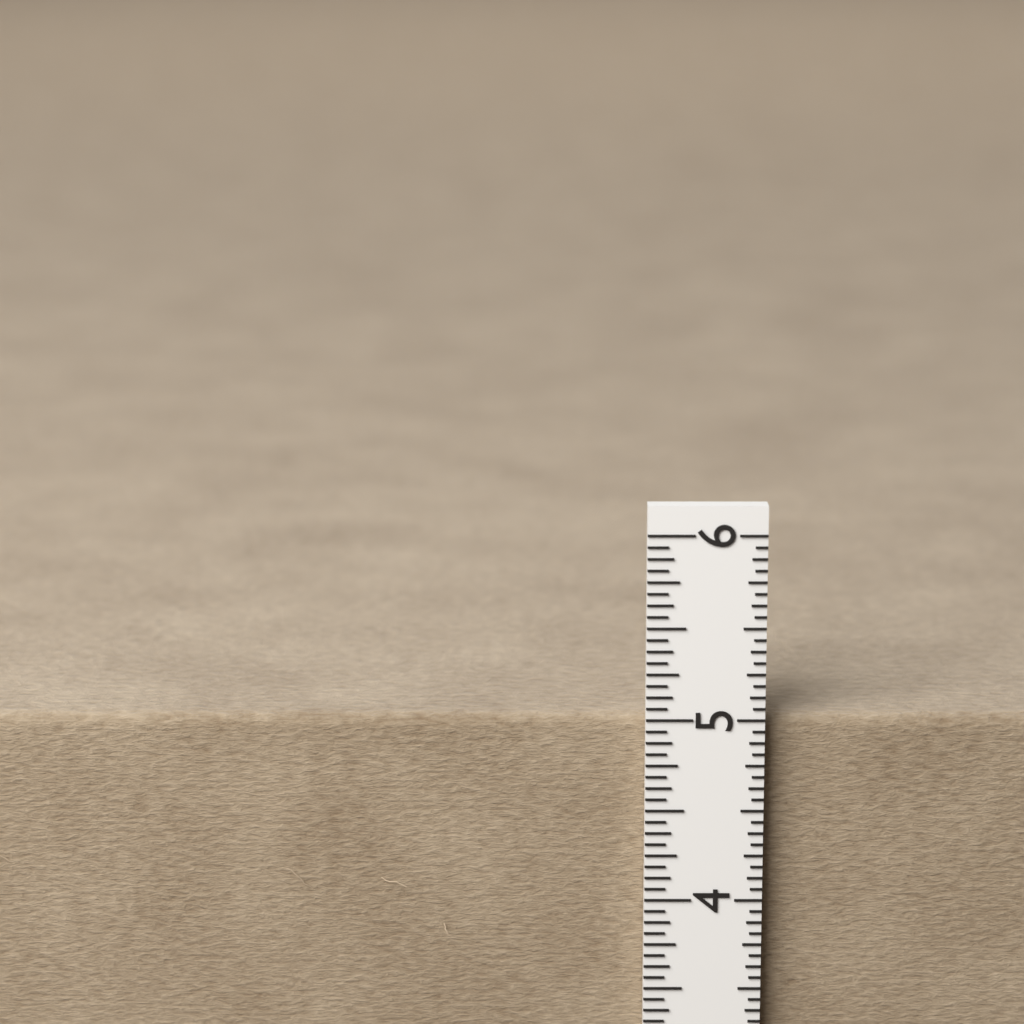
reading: 5.0000 in
